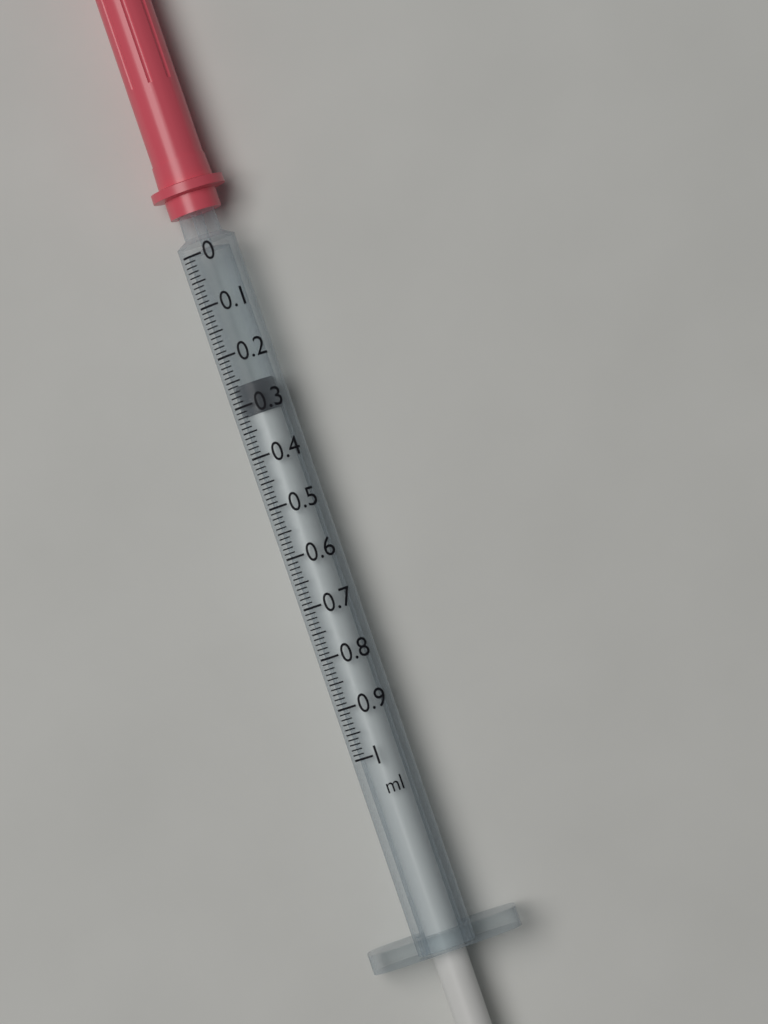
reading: 0.26 ml
